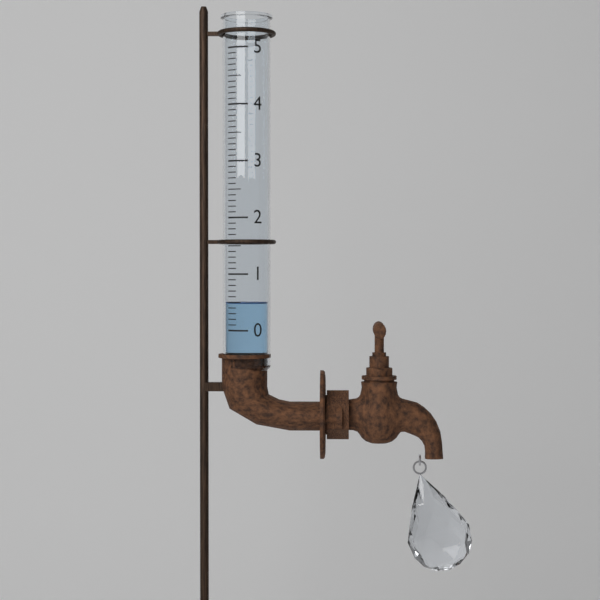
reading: 0.5 (no unit)
